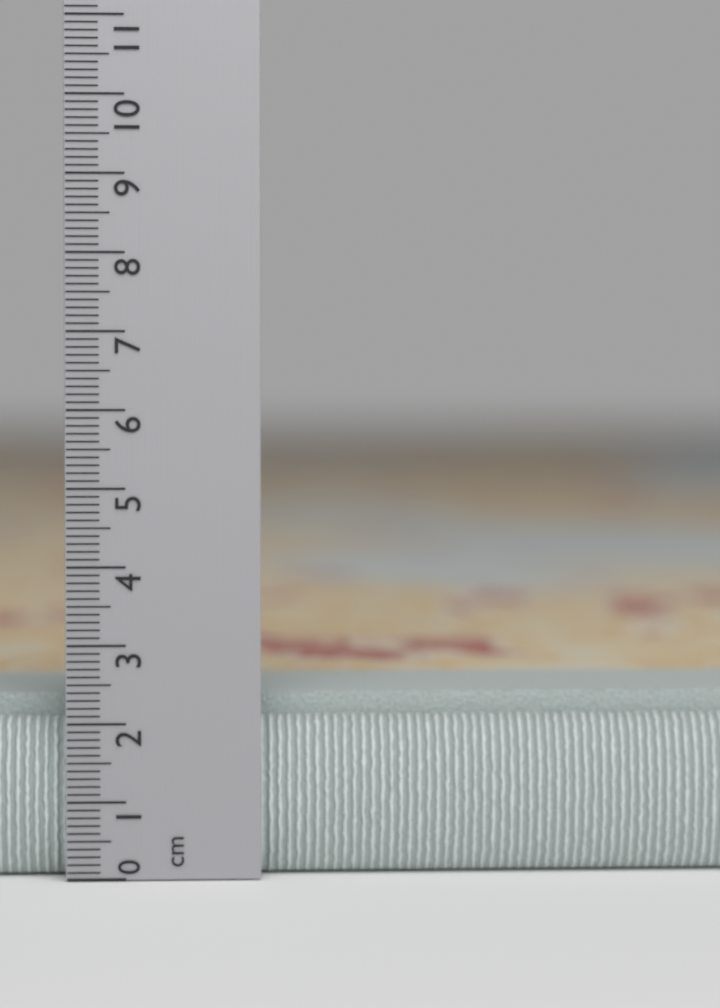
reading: 2.5 cm
